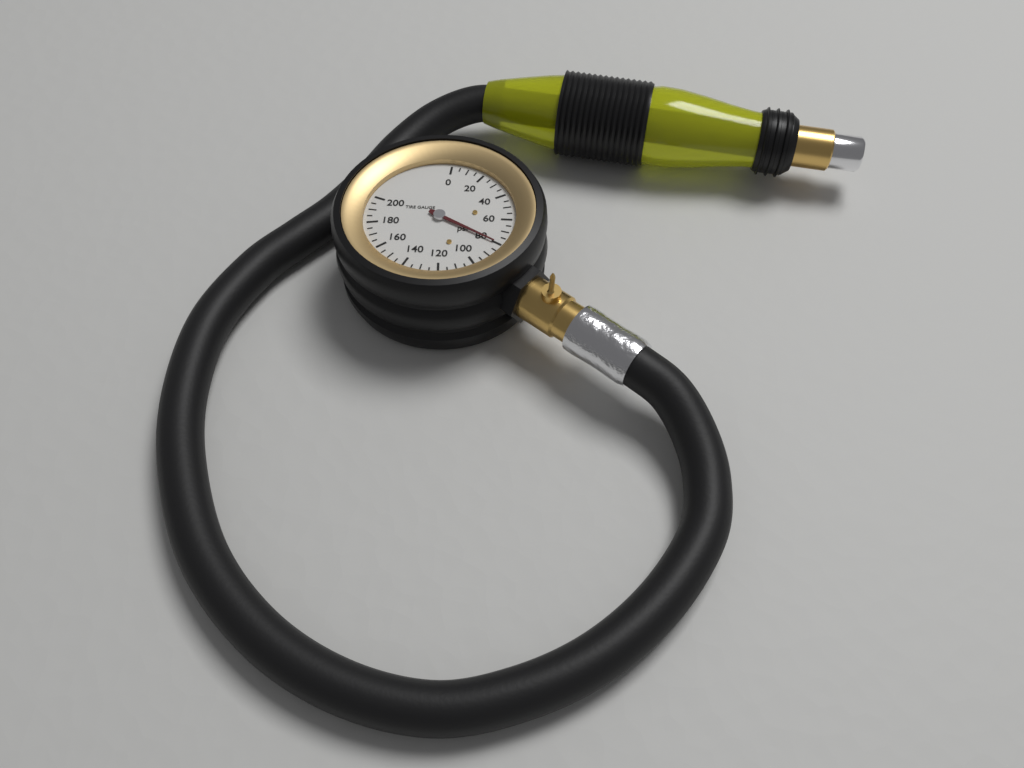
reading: 80 psi
